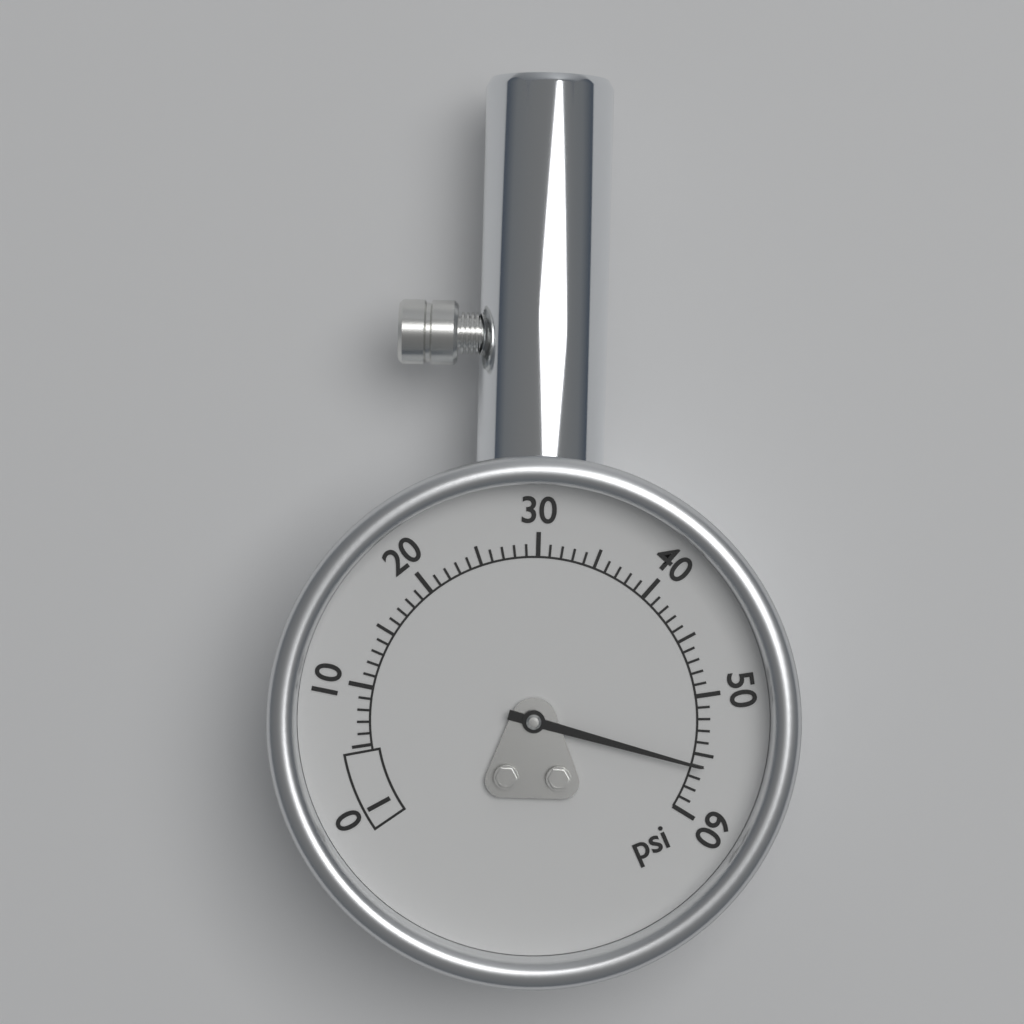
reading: 56 psi
